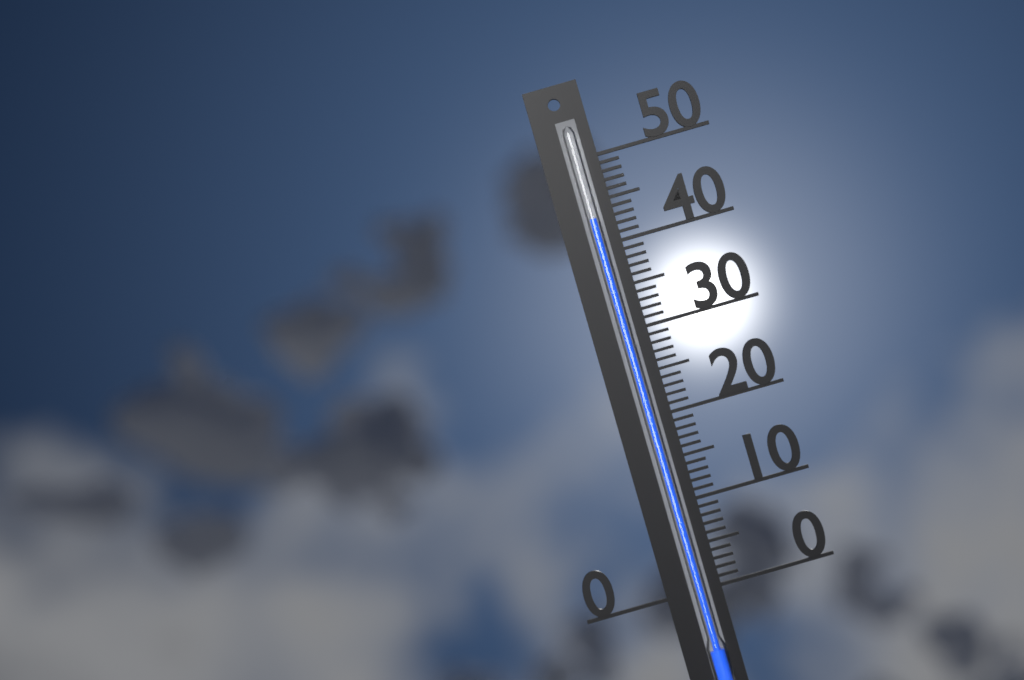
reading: 43 (no unit)
